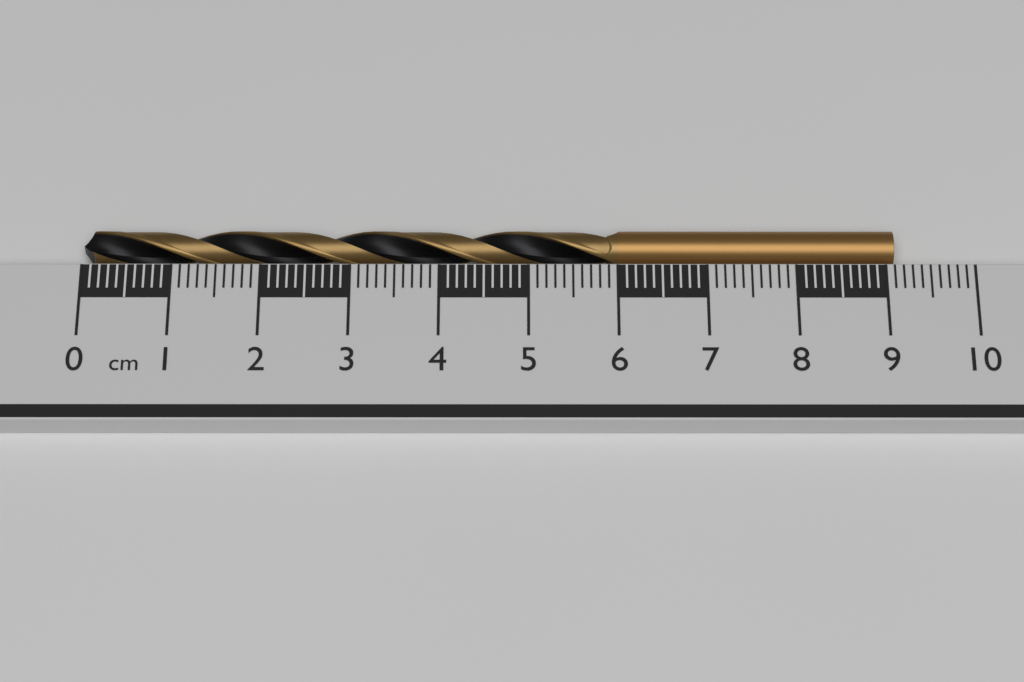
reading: 9.1 cm
